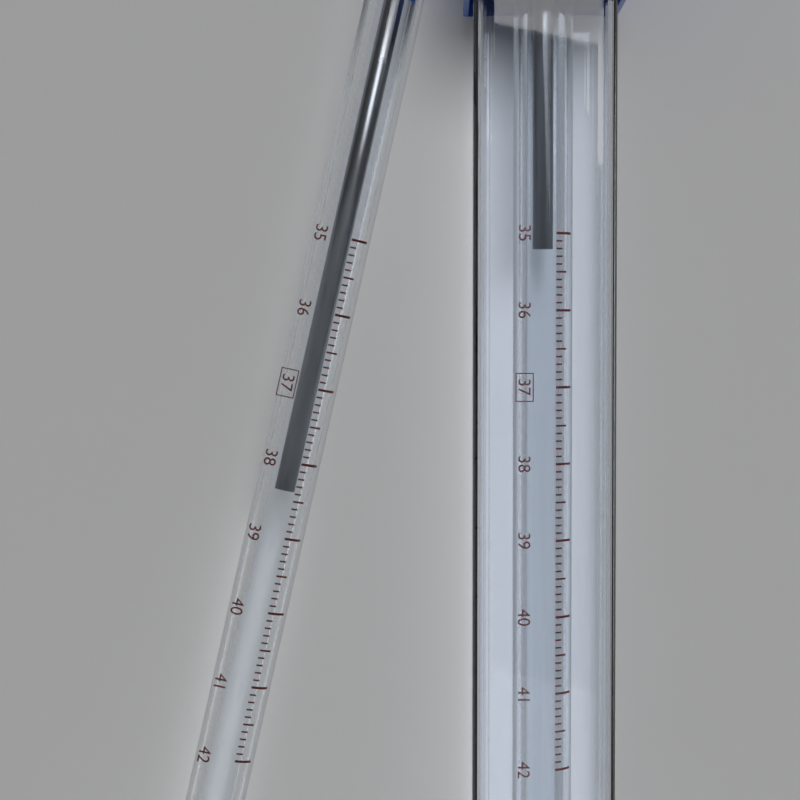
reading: 38.4 °C
